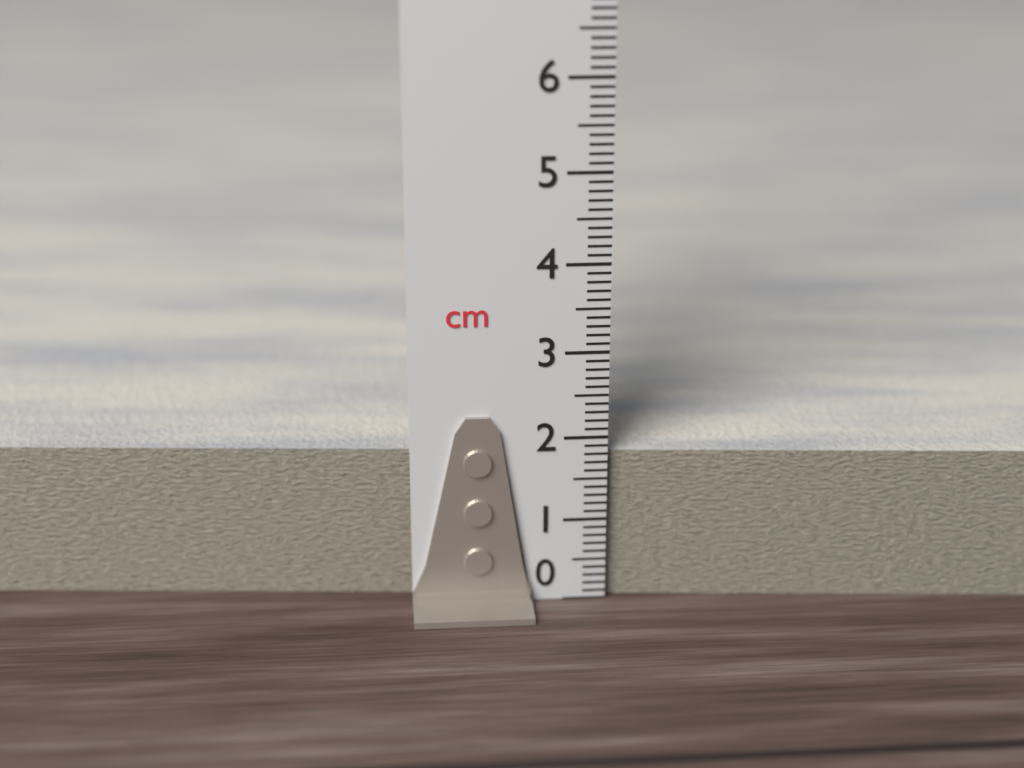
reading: 1.8 cm
